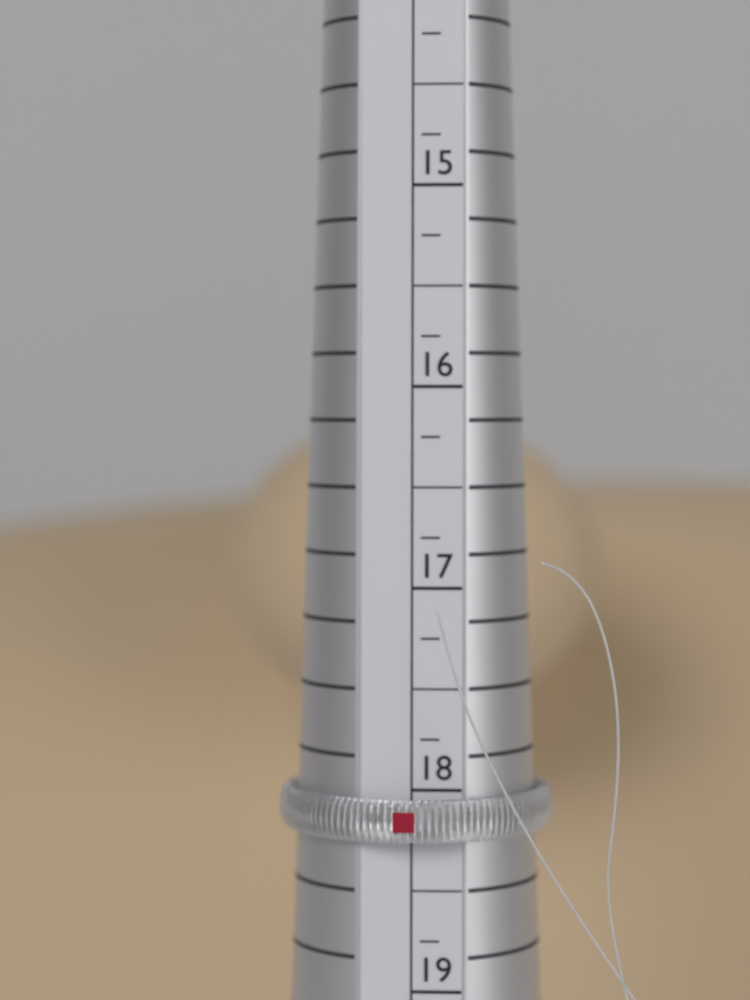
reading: 18.25 (no unit)
